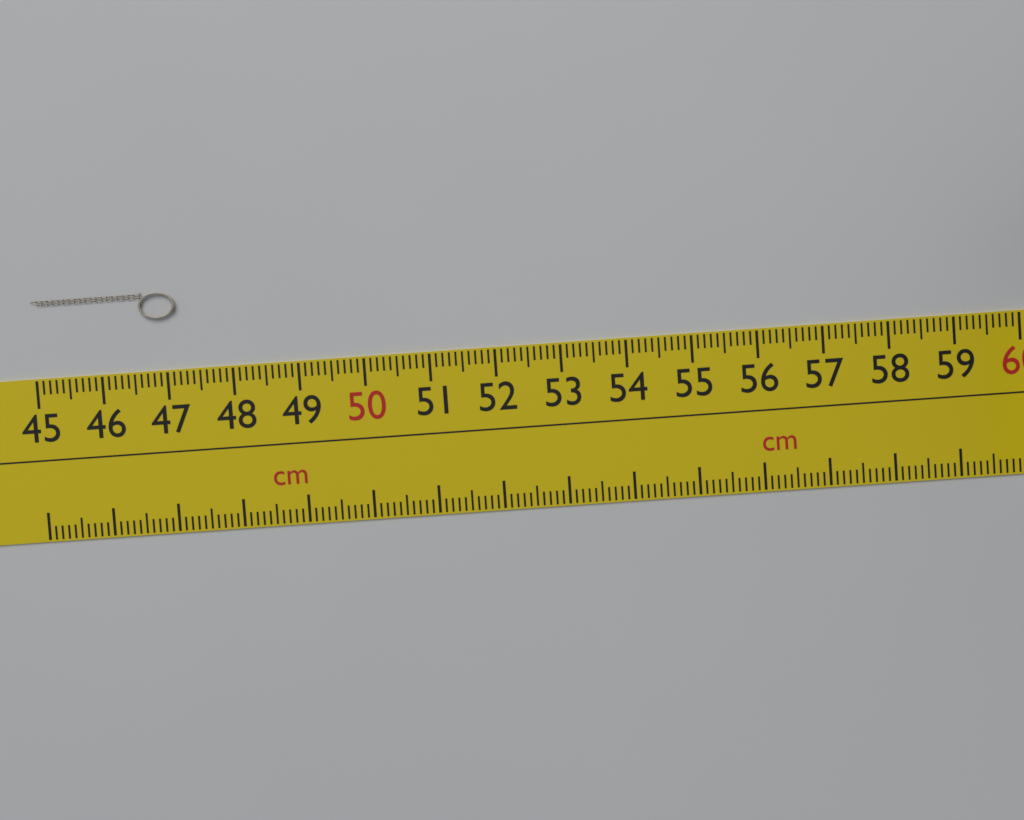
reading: 47.2 cm
